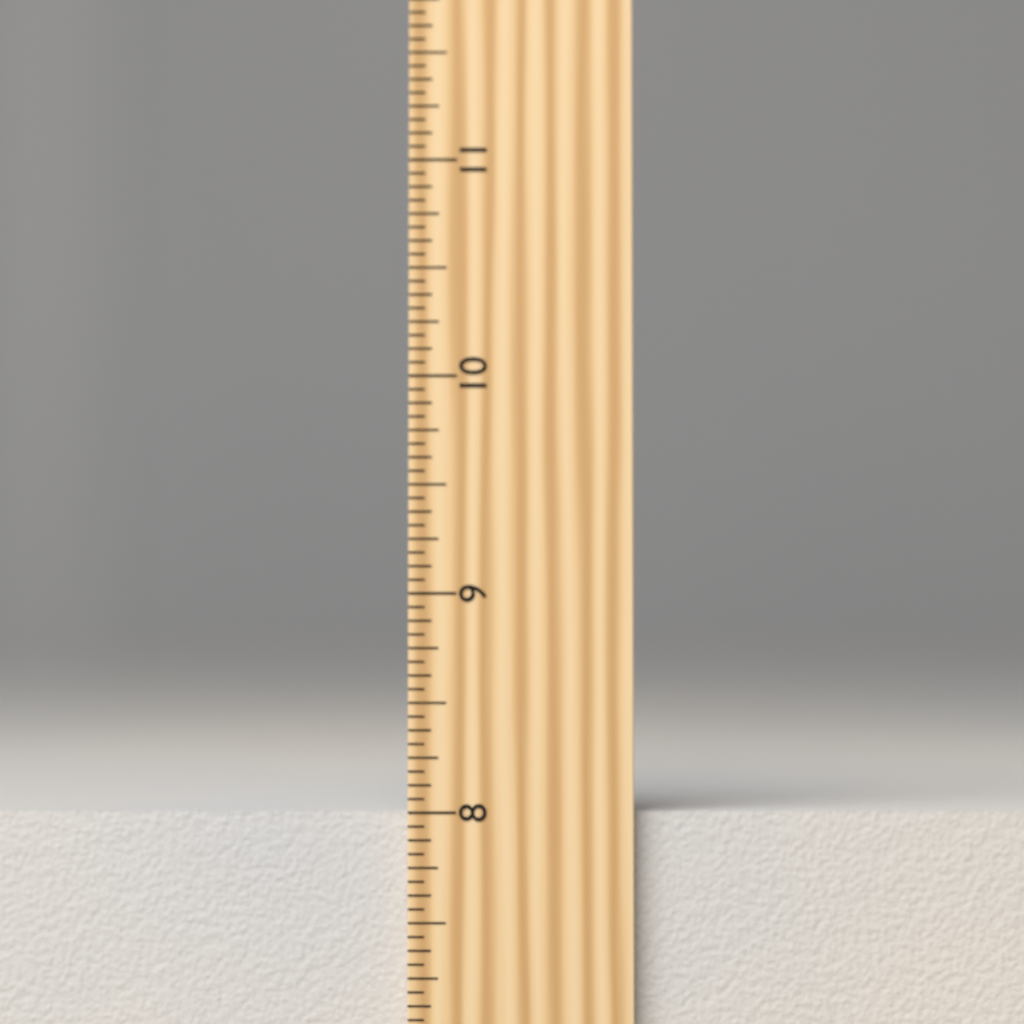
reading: 8.0000 inch
